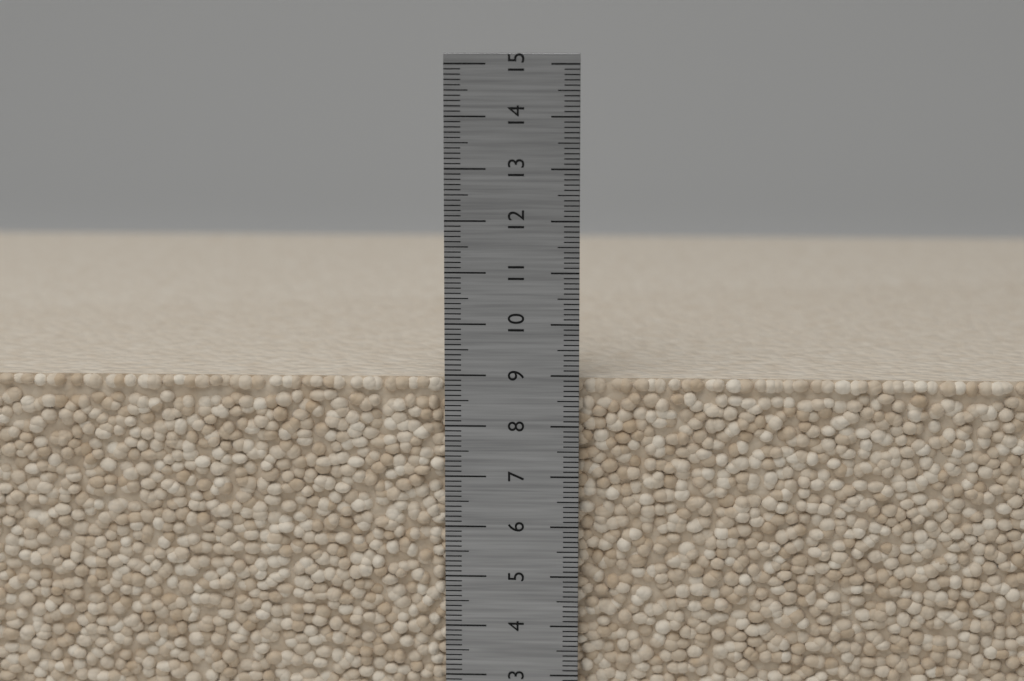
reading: 8.9 cm
